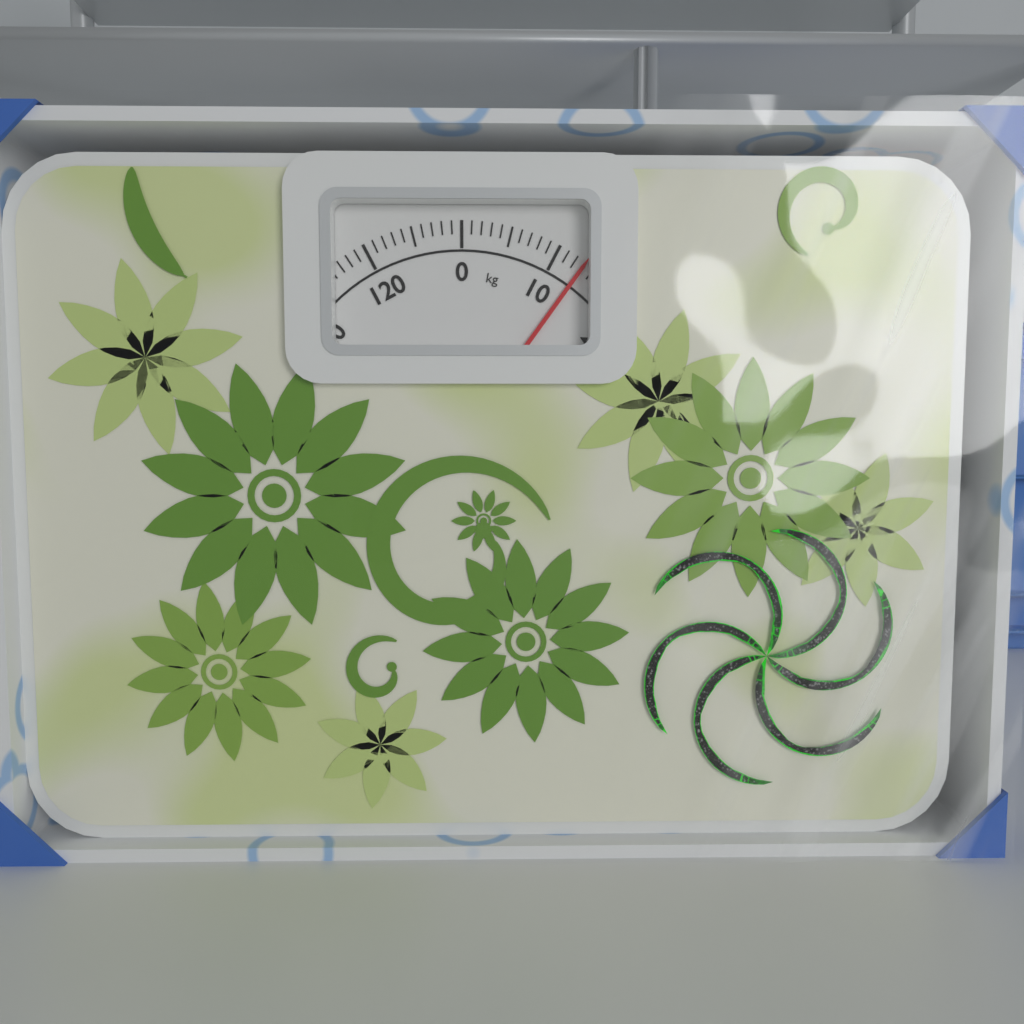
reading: 13 kg
